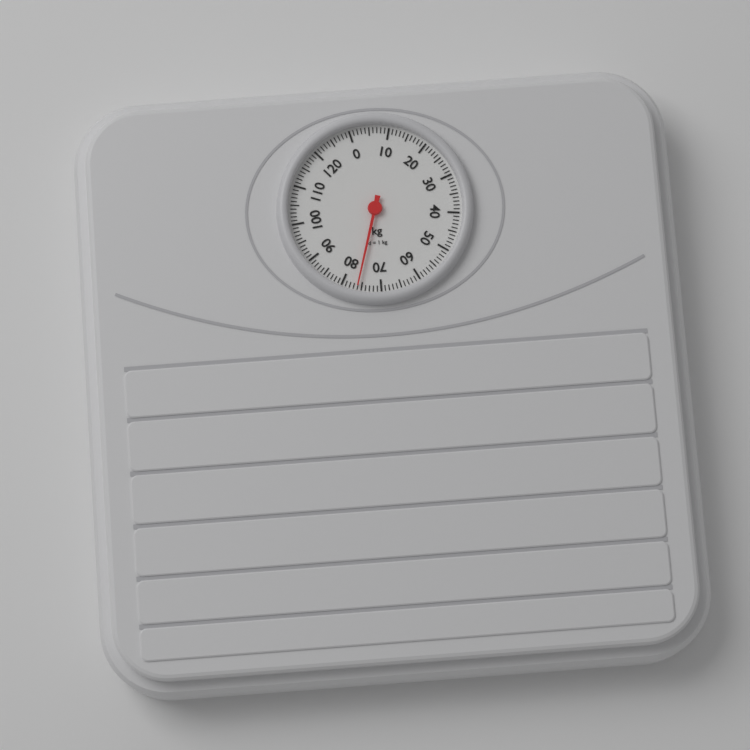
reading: 76 kg
